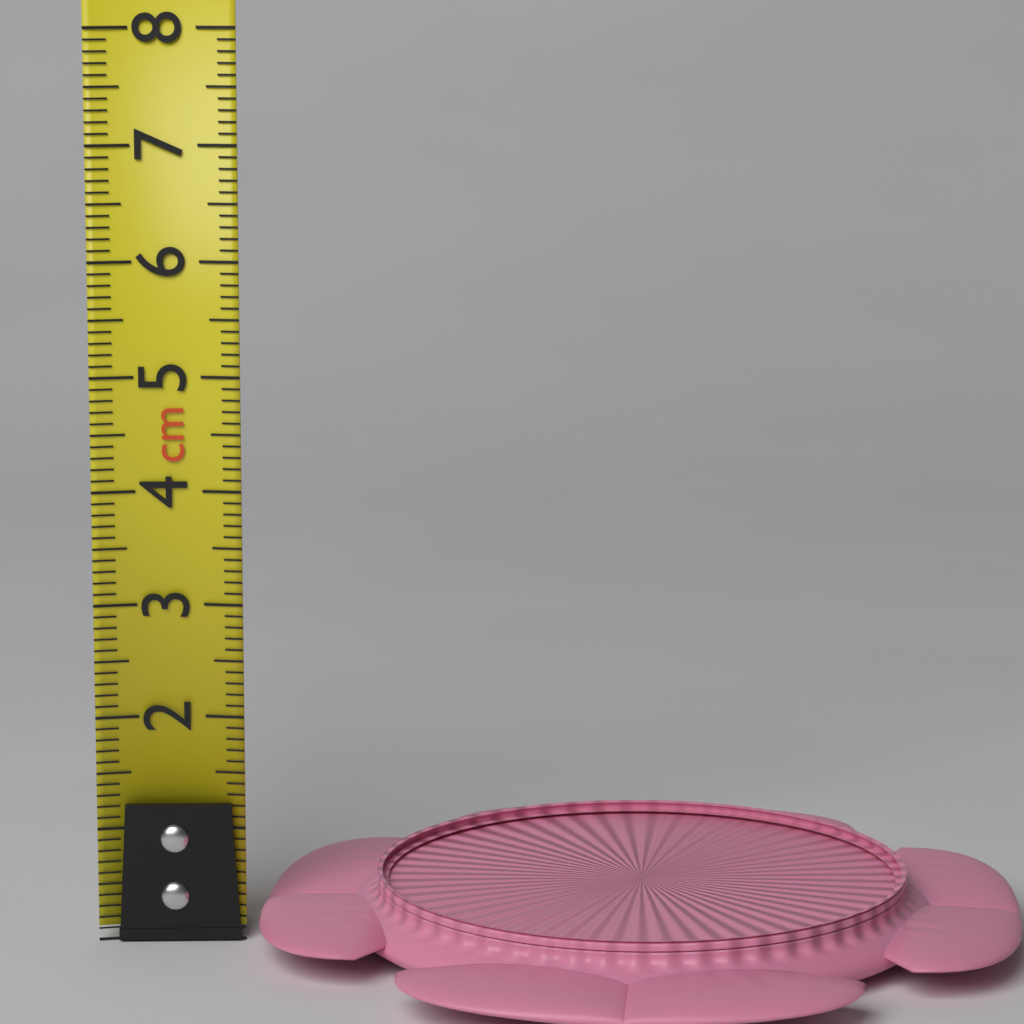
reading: 0.6 cm
